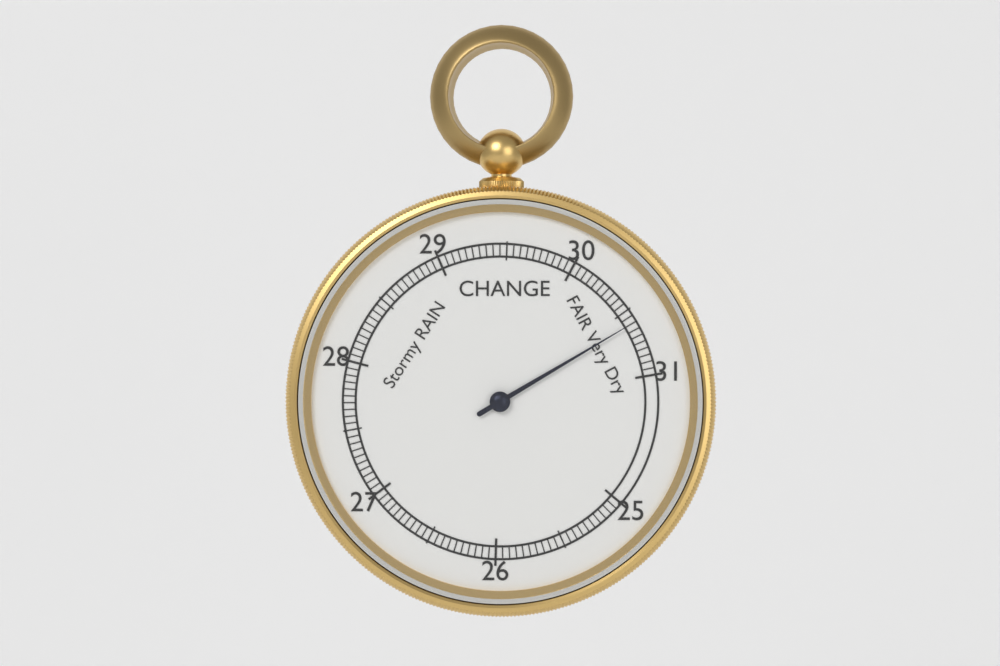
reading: 30.60 inHg
